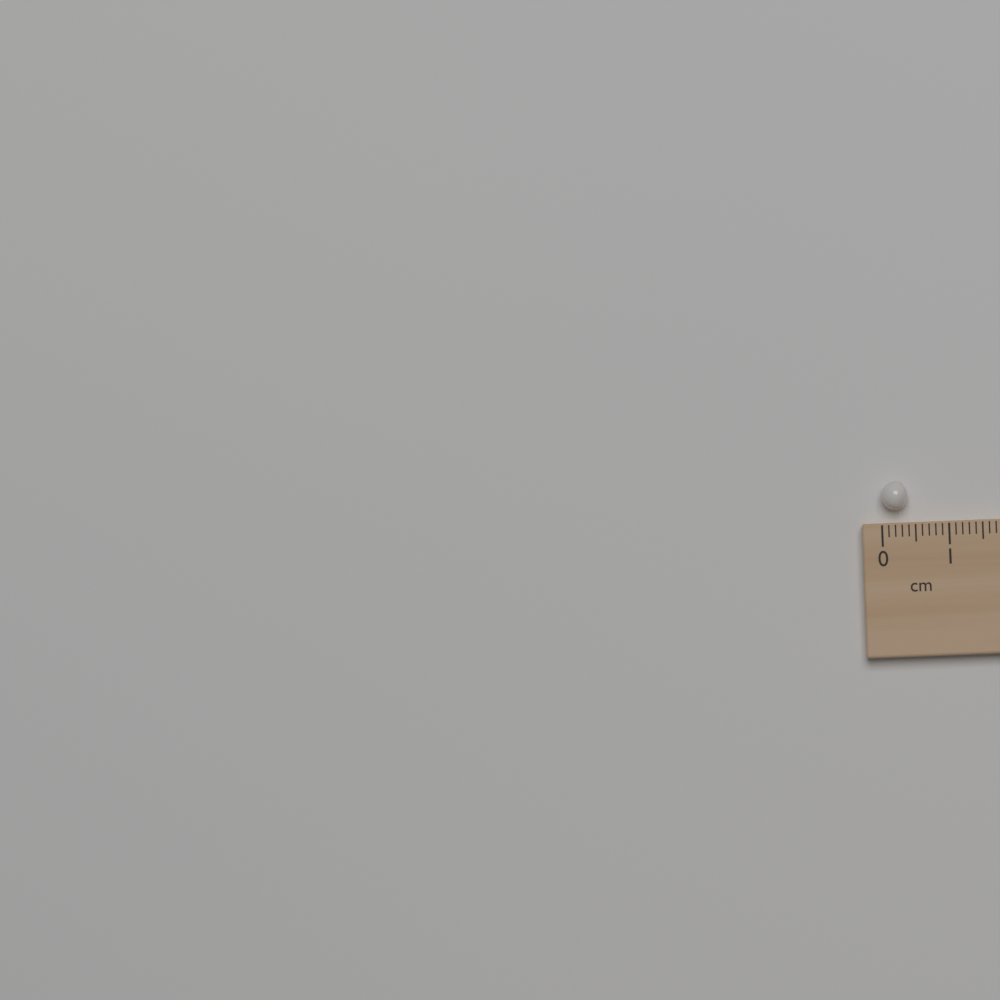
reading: 0.4 cm
